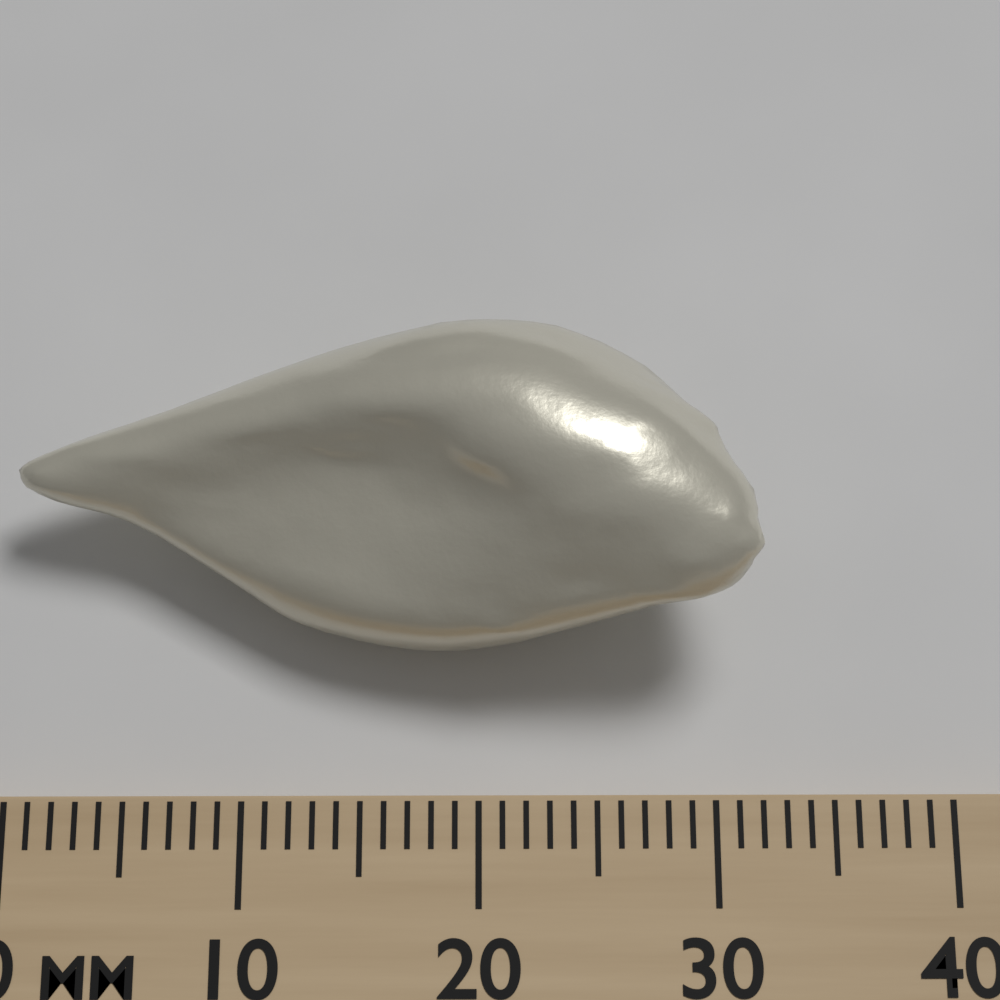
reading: 32 mm
